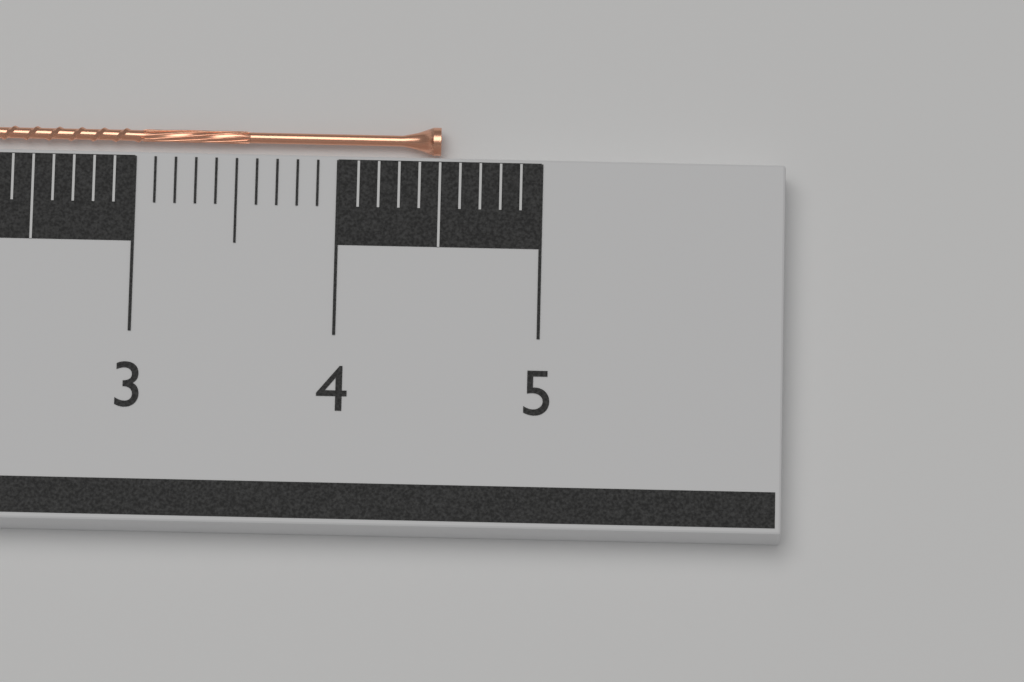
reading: 4.5 cm
